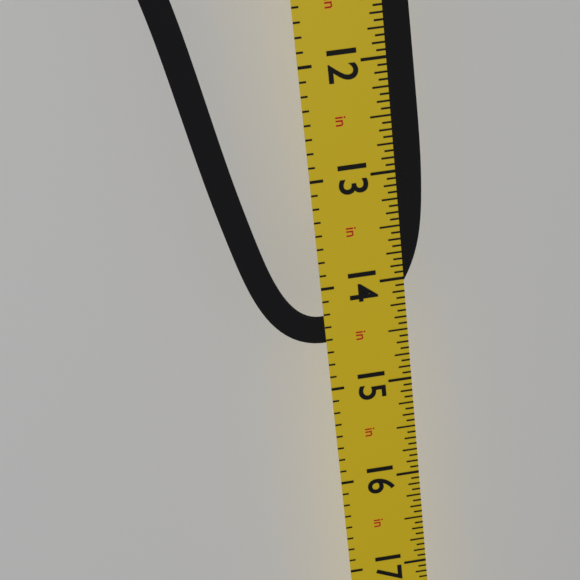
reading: 14.5625 in
